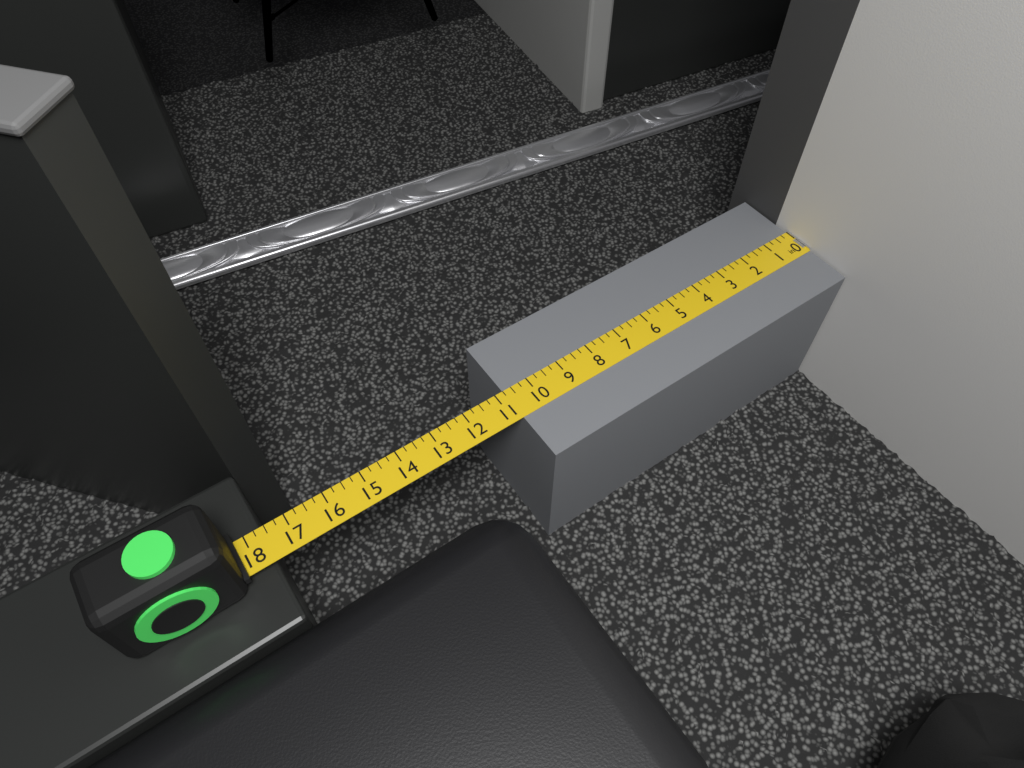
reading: 10.75 in
